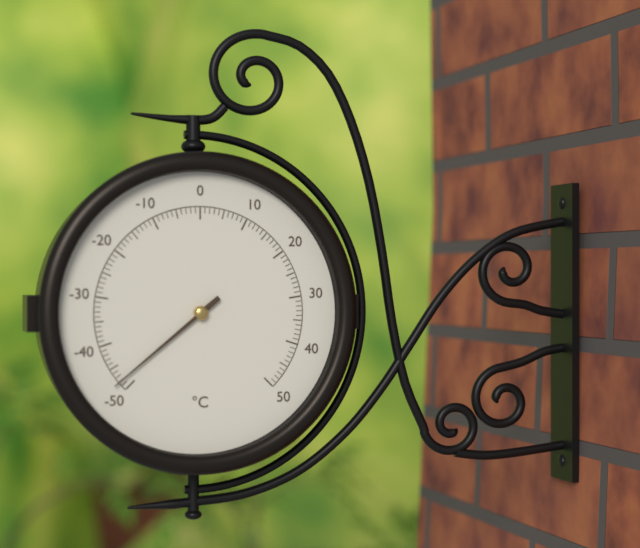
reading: -48 °C
